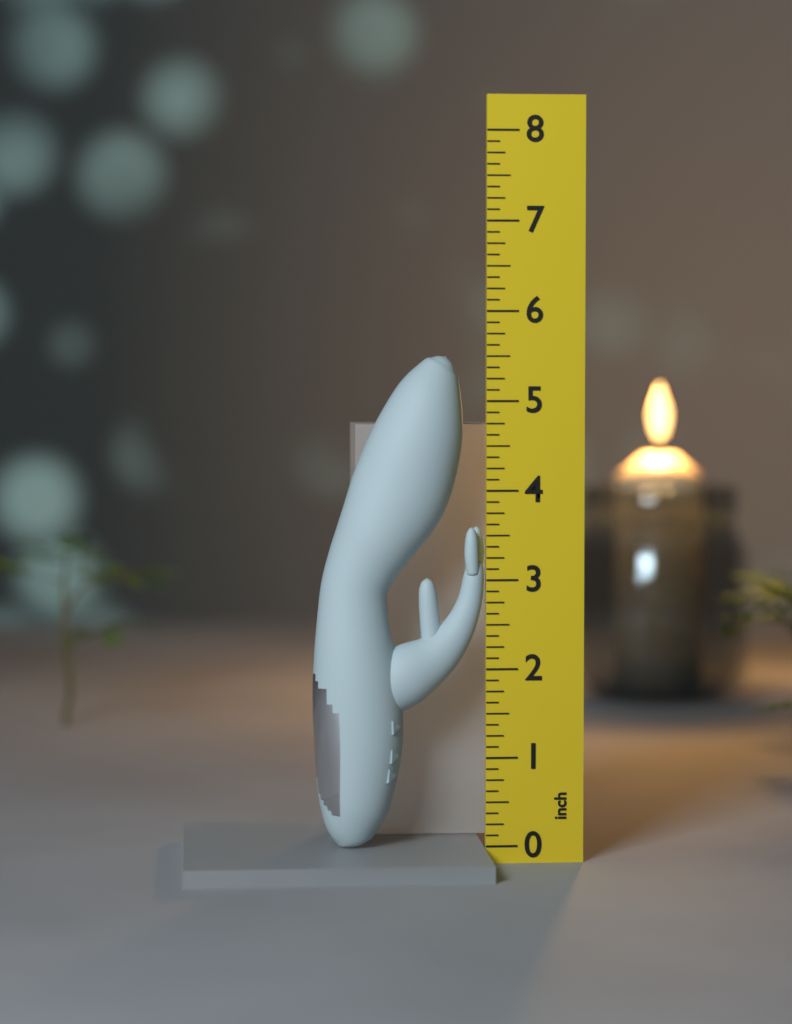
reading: 5.500 inch
